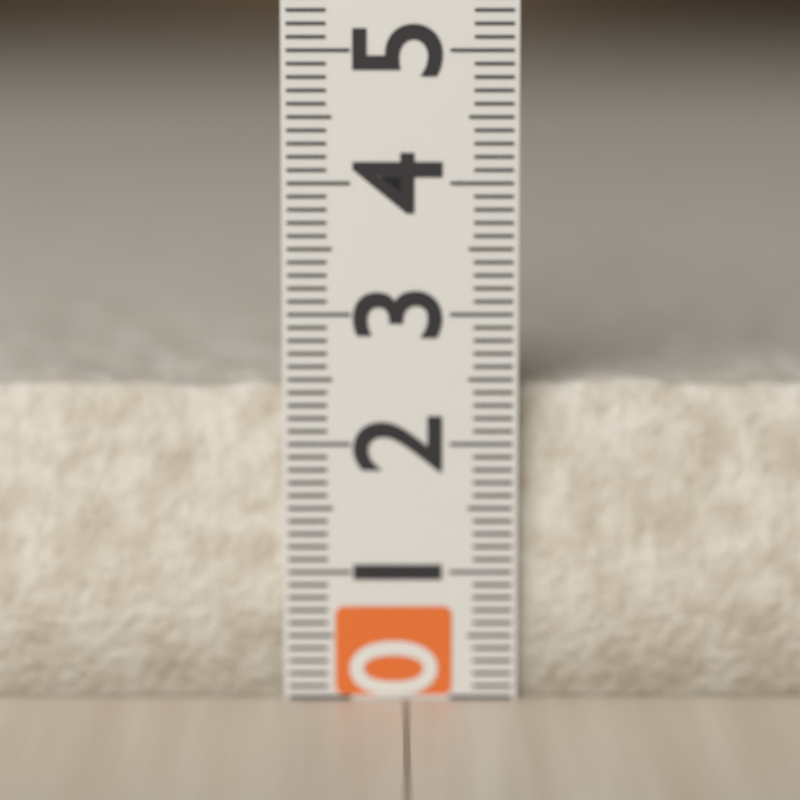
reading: 2.5 (no unit)
